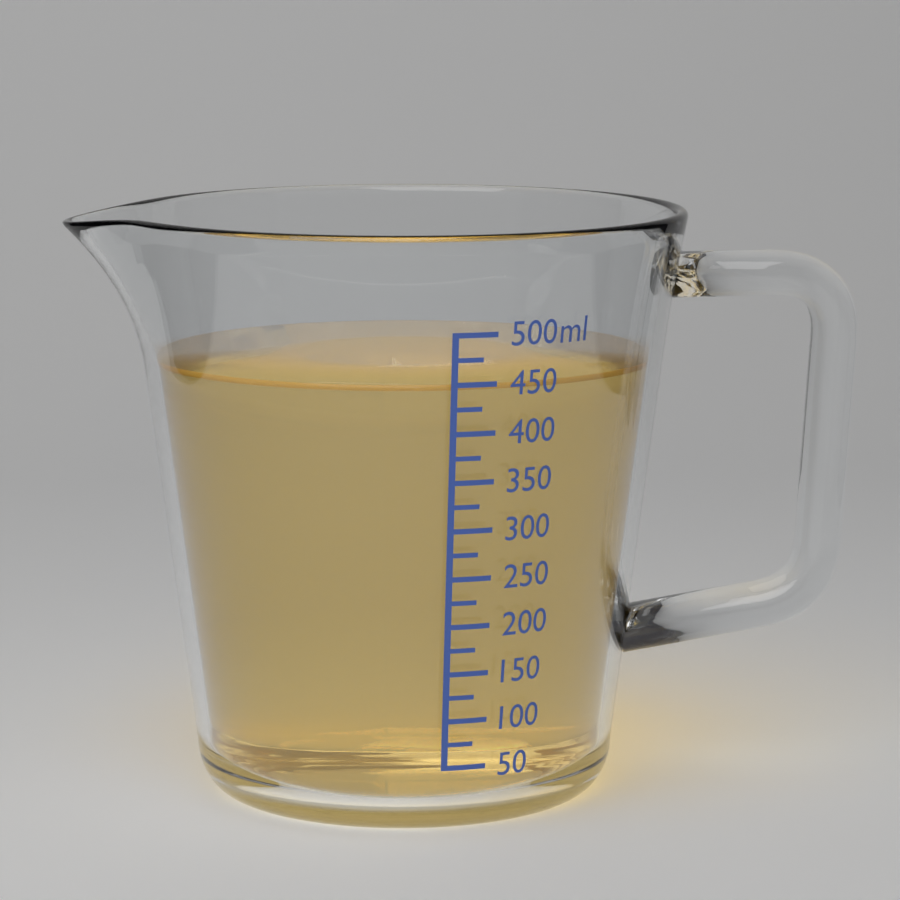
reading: 450 ml
